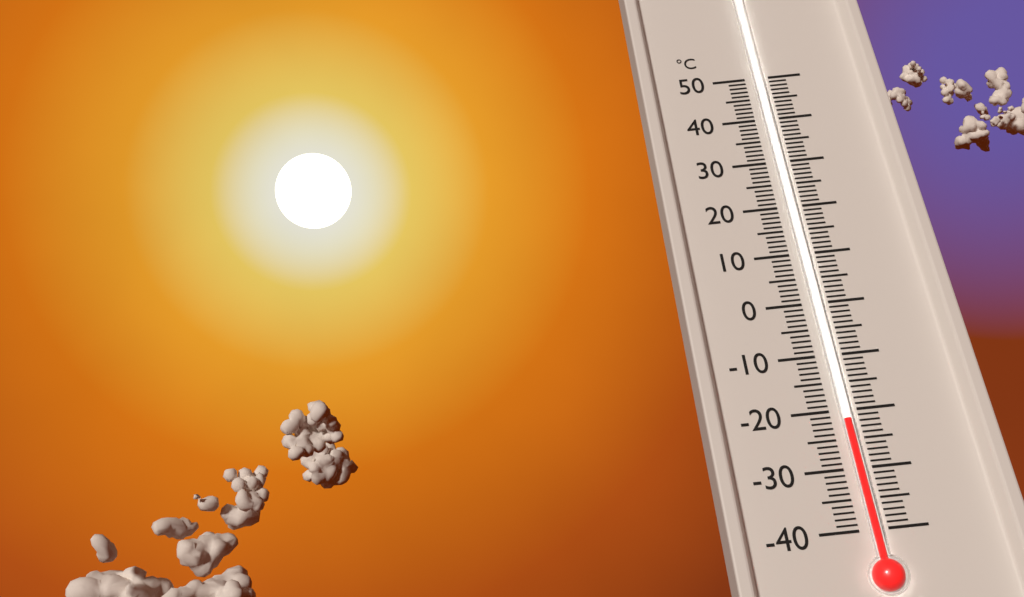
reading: -22 °C
